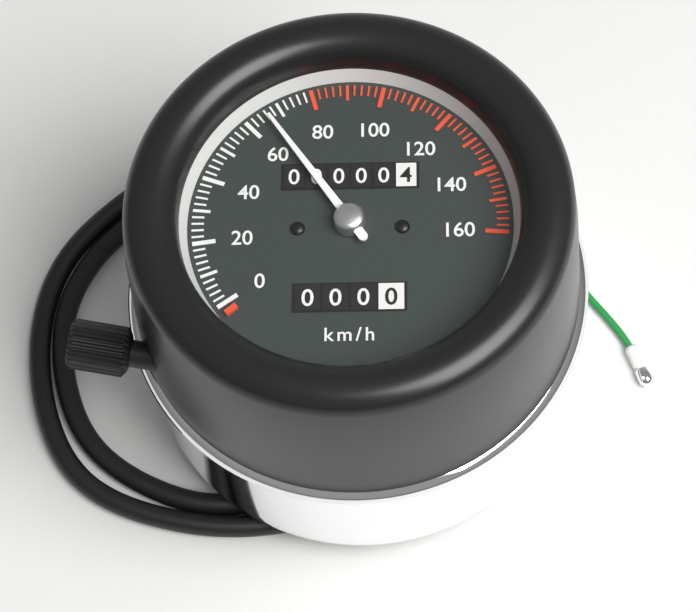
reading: 66 km/h
